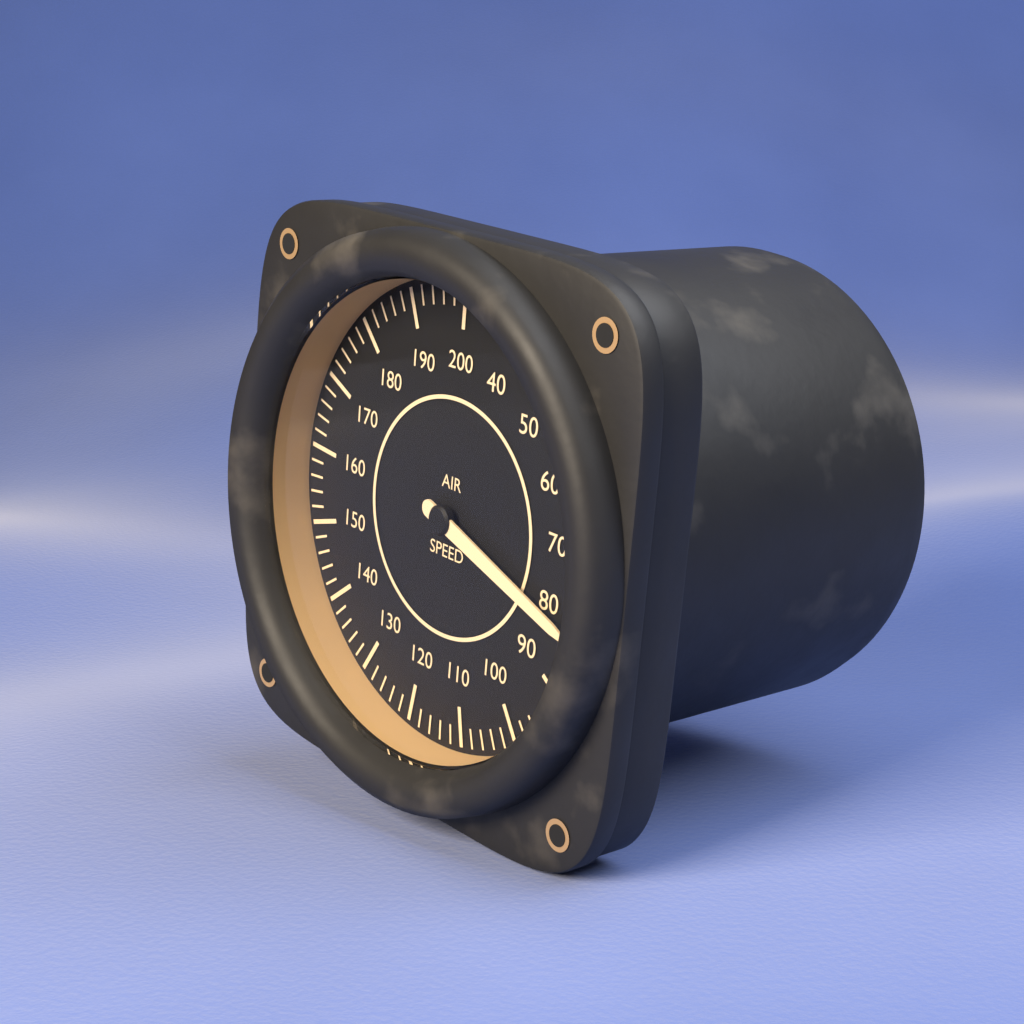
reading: 82 (no unit)
